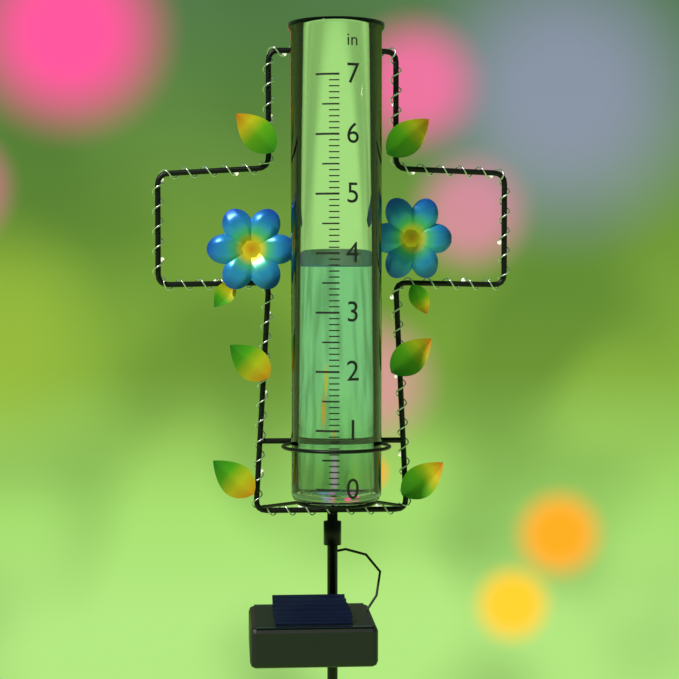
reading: 3.8 in
